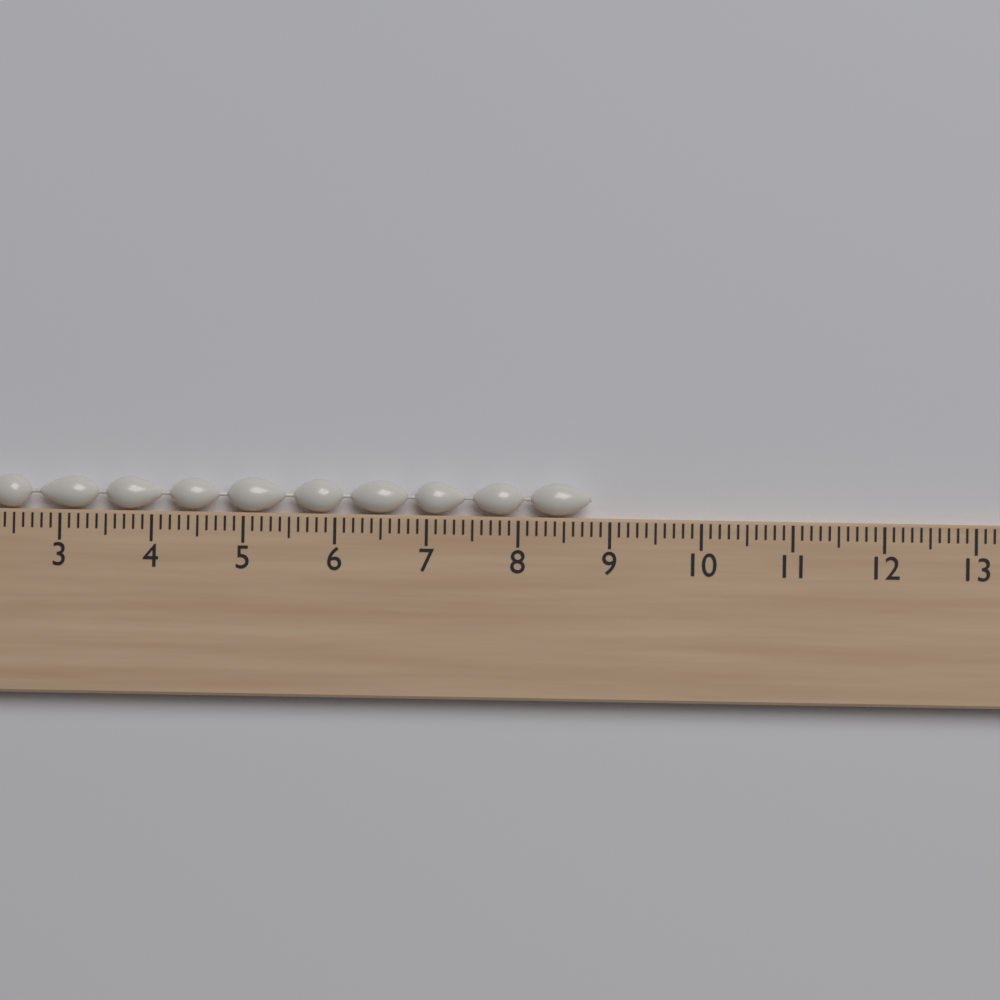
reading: 8.8 cm
